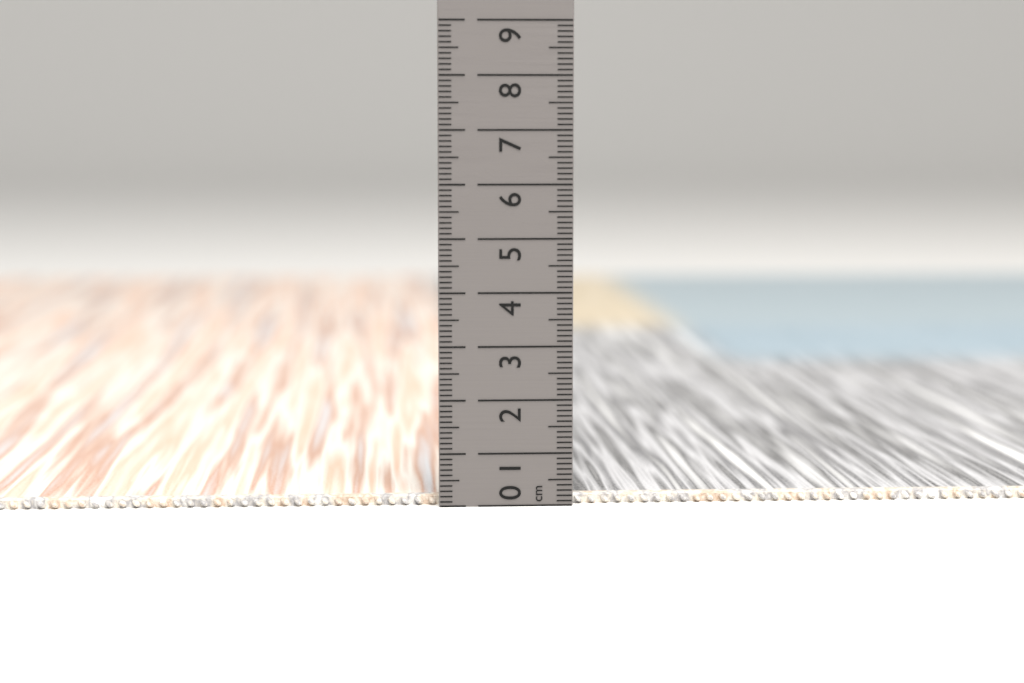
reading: 0.2 cm
